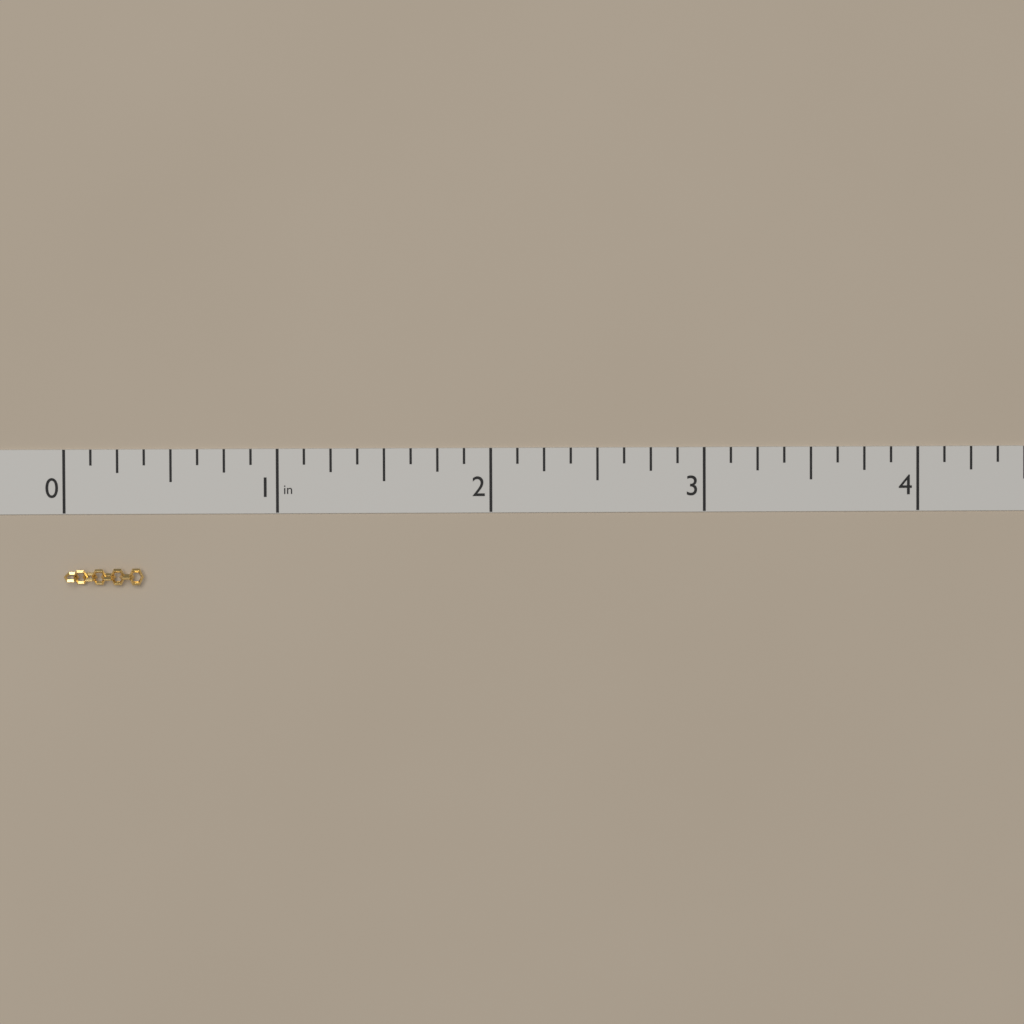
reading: 0.375 in
